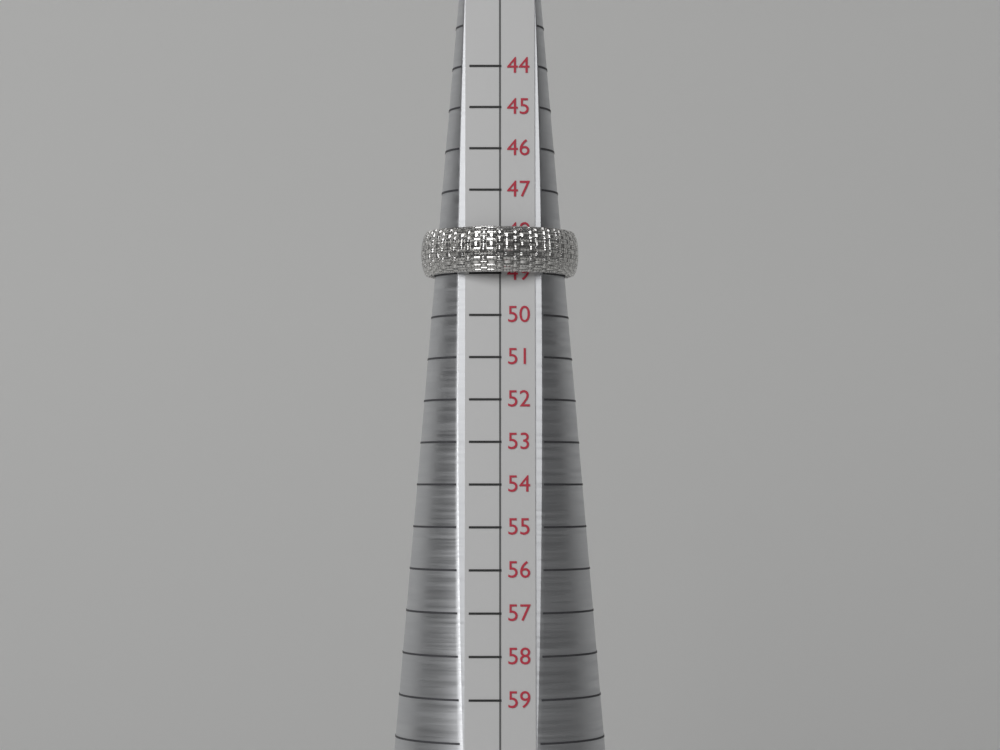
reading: 49 (no unit)
